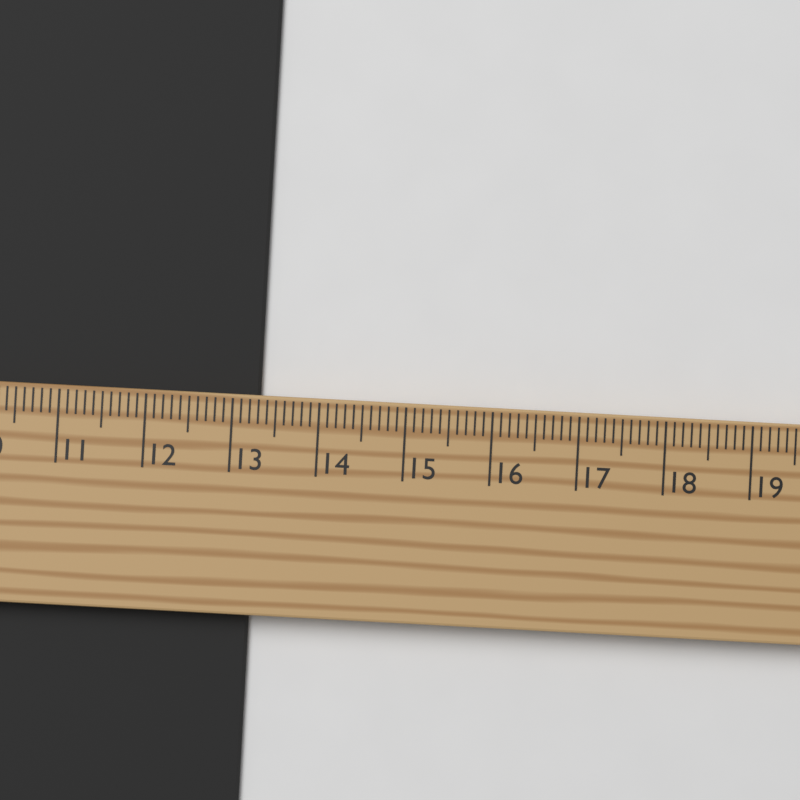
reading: 13.3 cm
